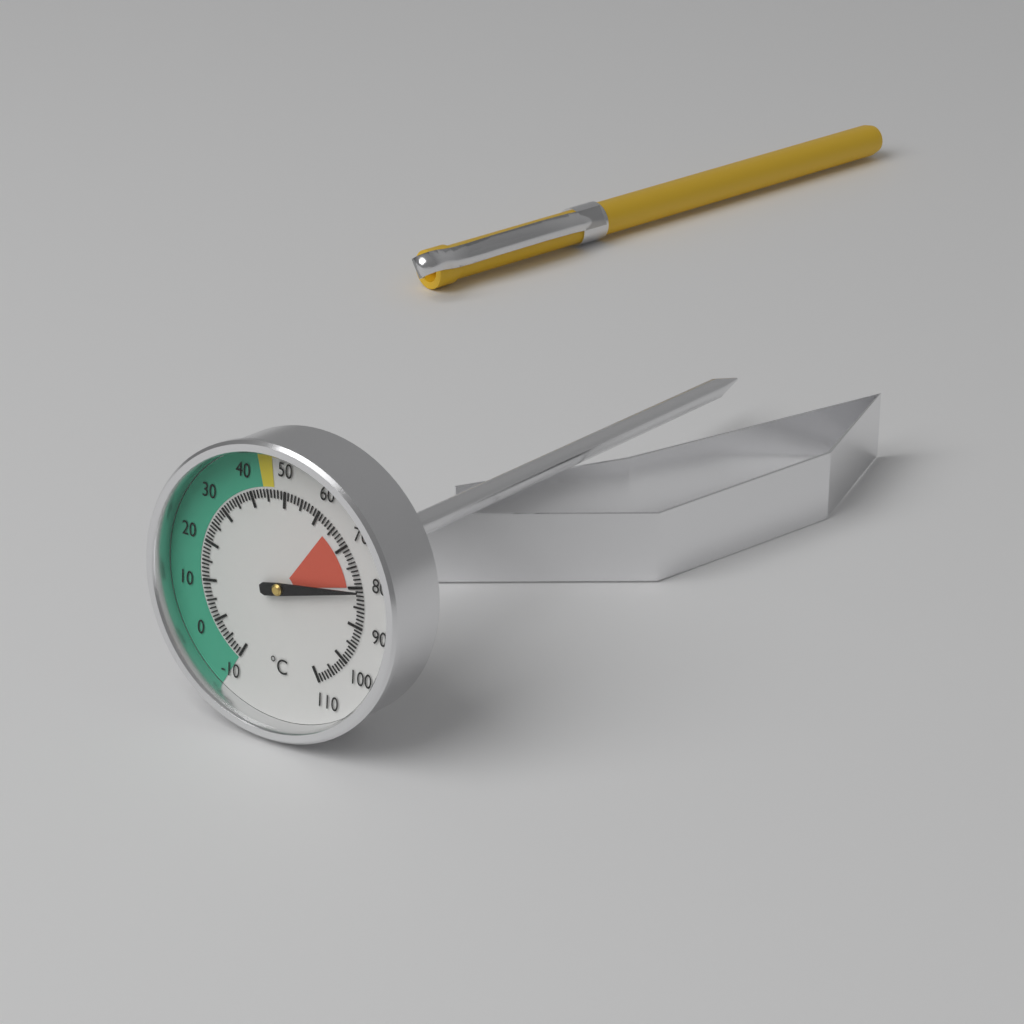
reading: 81 °C
